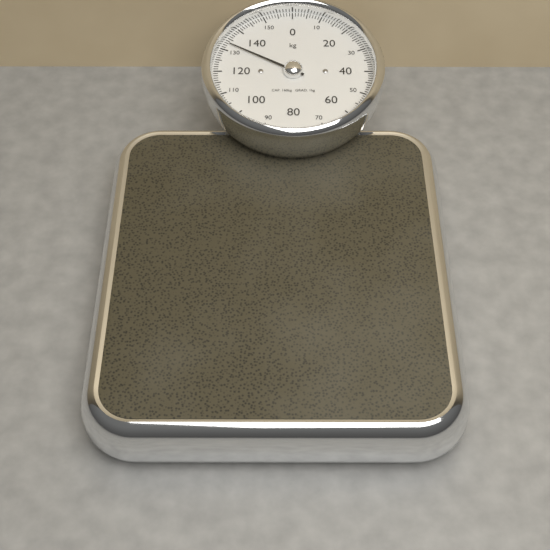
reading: 133 kg
